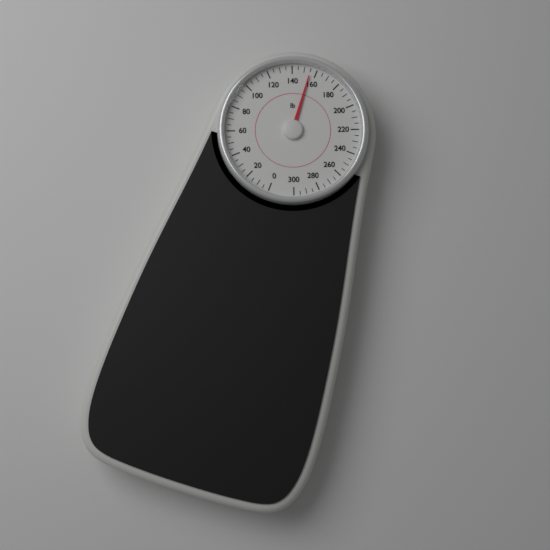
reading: 155 lb
